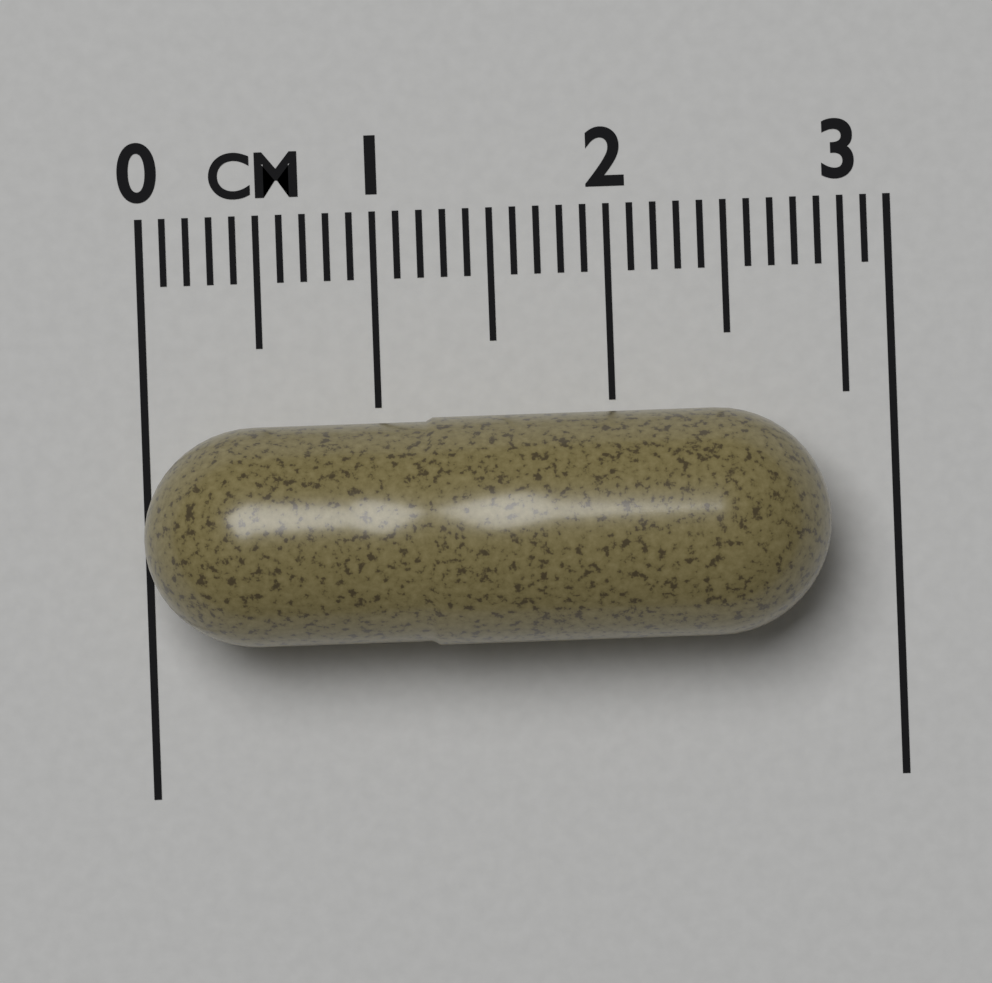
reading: 2.9 cm
